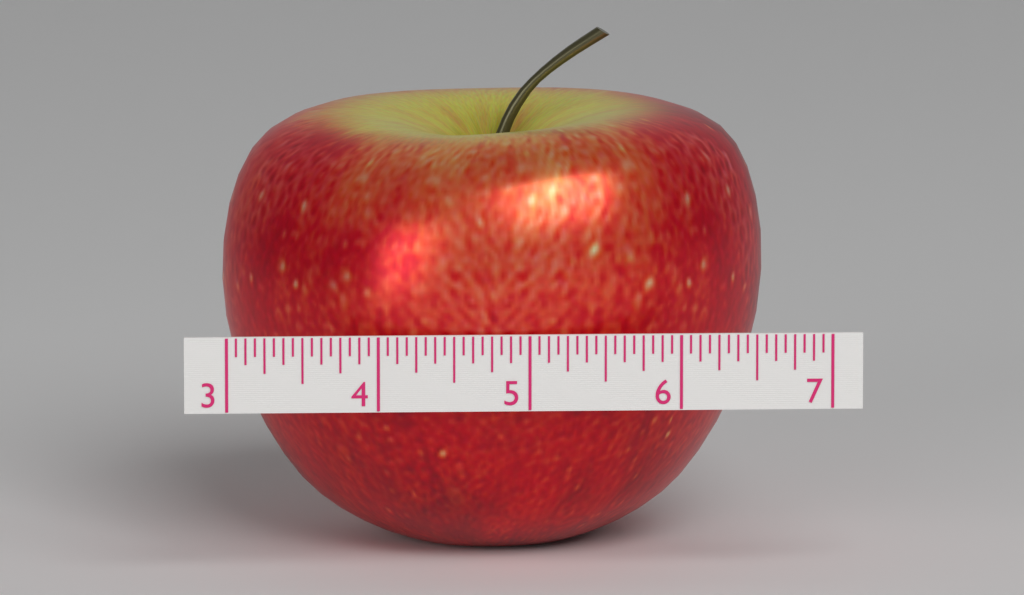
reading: 6.6250 (no unit)
